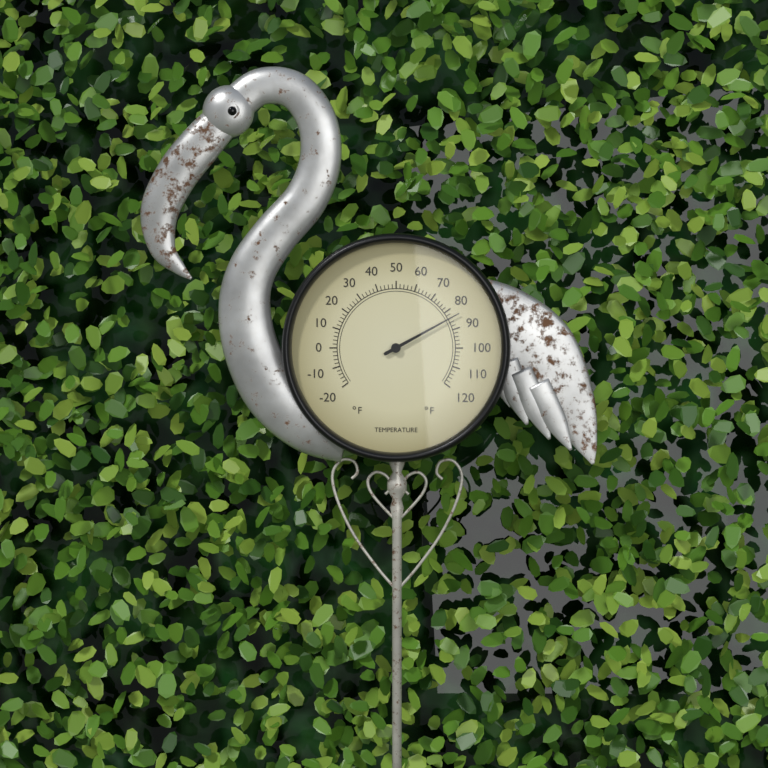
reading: 84 °F
